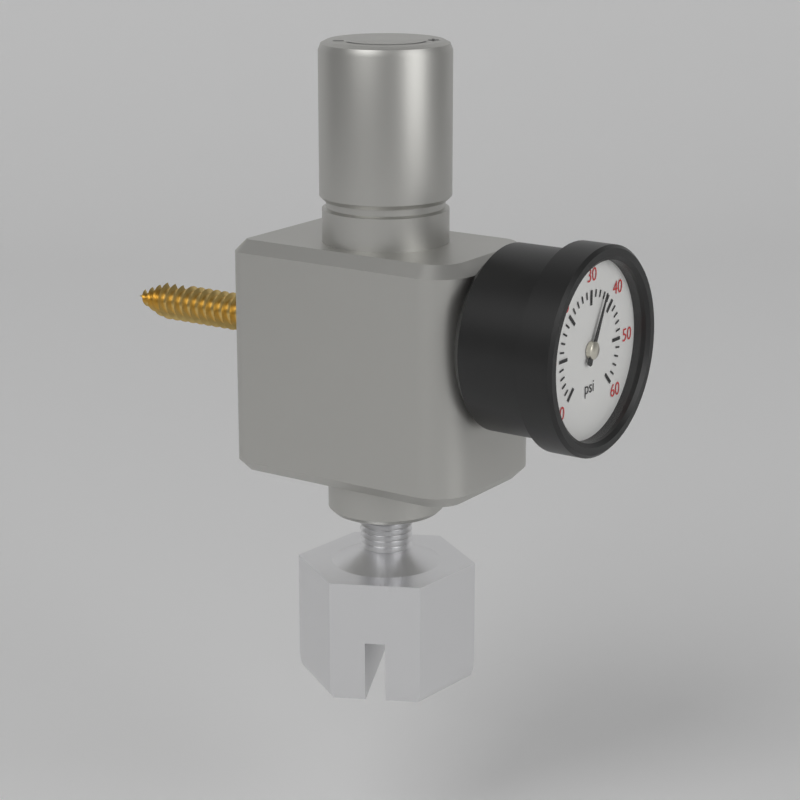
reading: 36 psi
